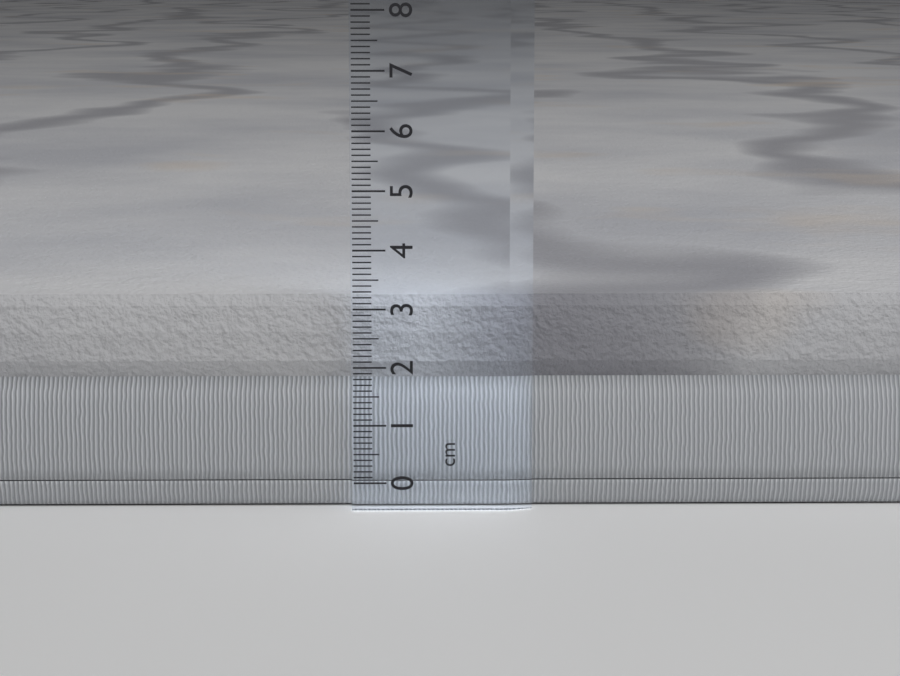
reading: 3.2 cm
